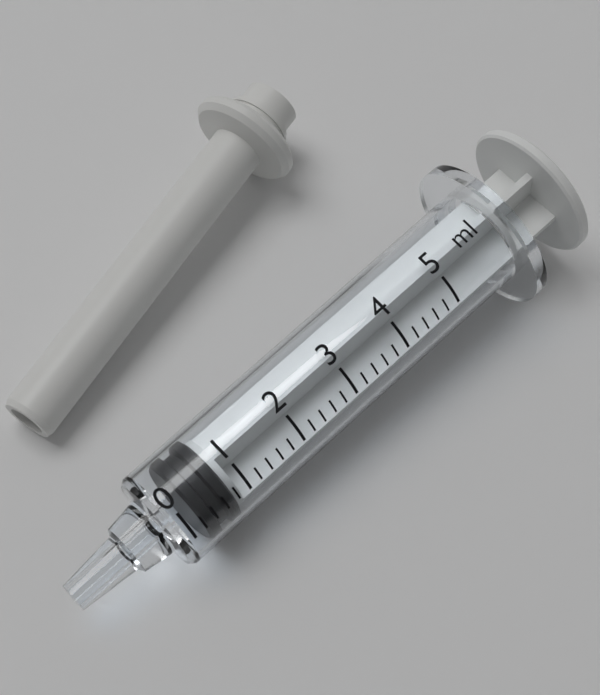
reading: 0.2 ml
